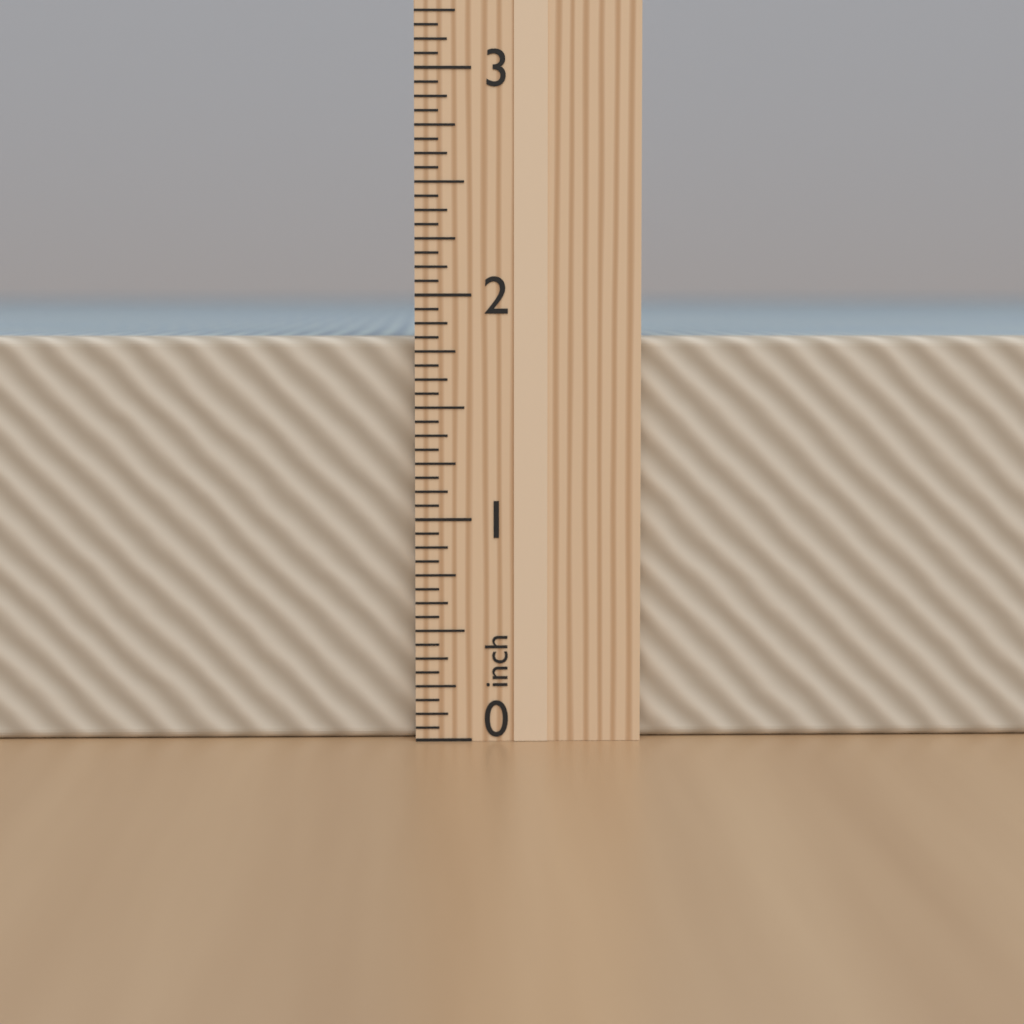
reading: 1.8125 in
